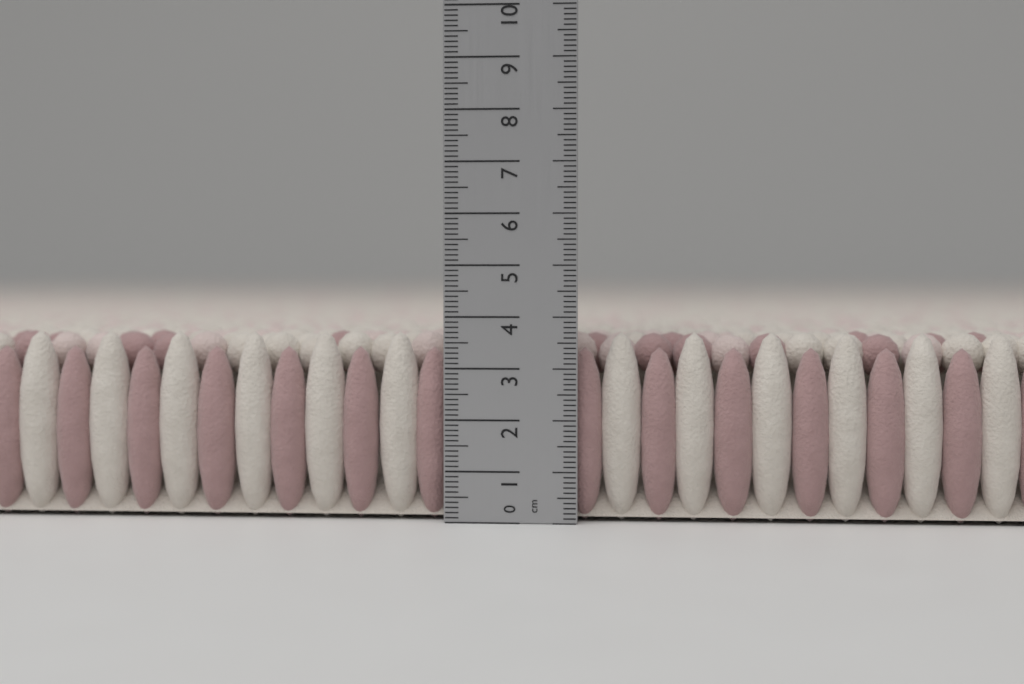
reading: 3.7 cm
